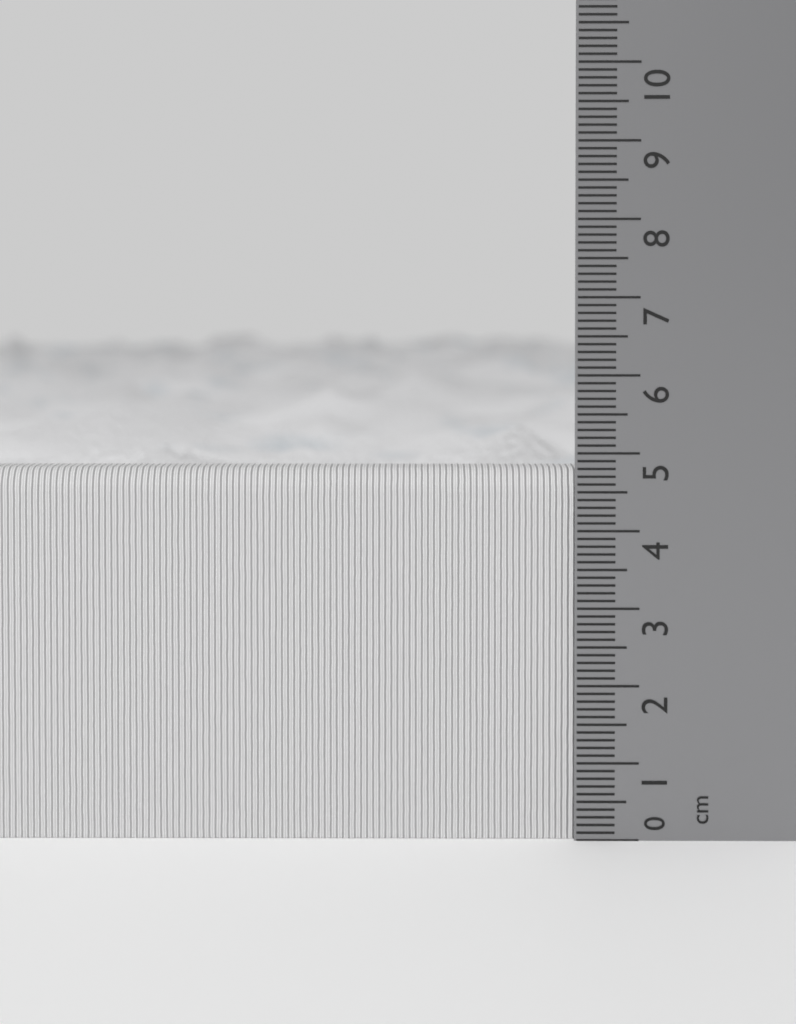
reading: 4.8 cm
